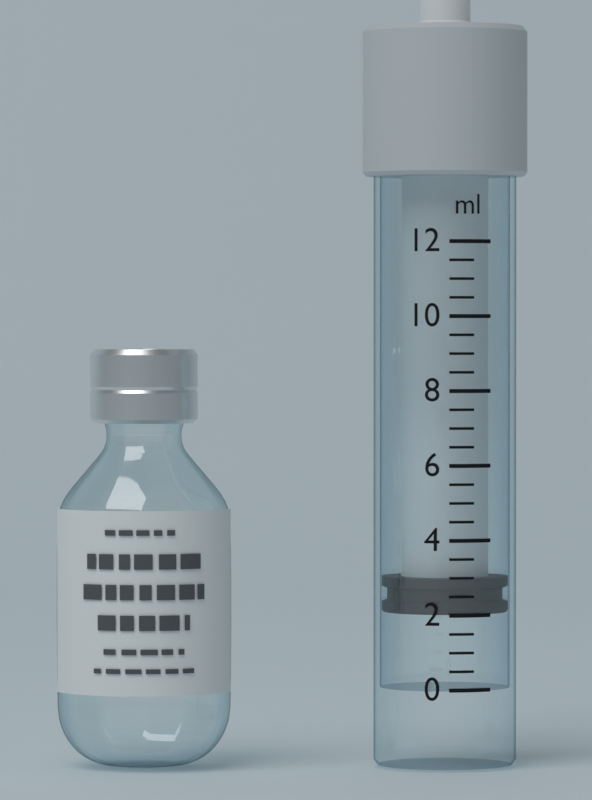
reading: 2.0 ml
